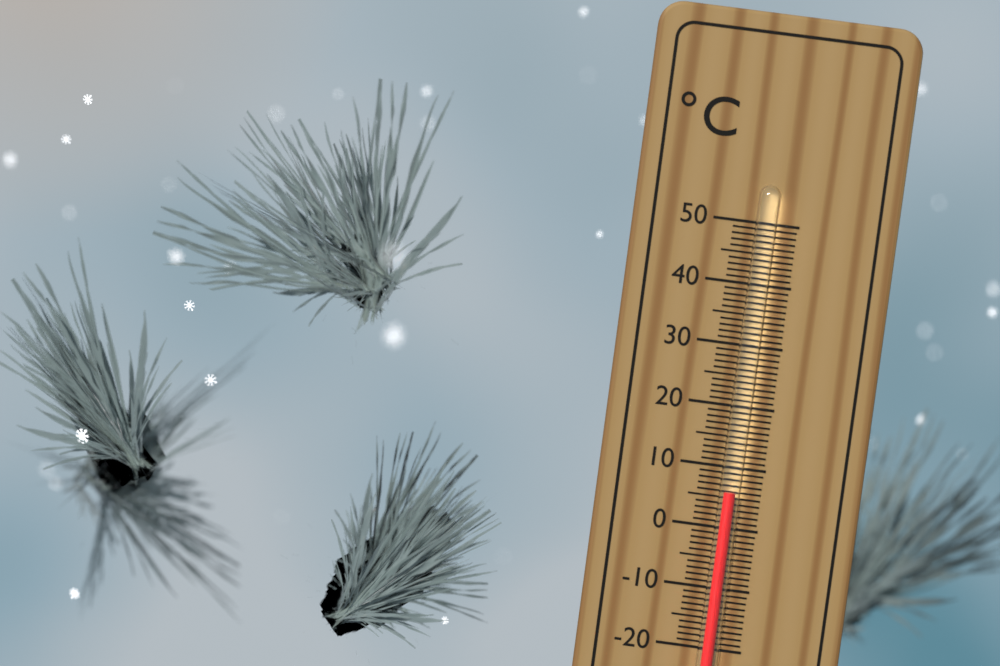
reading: 6 °C
